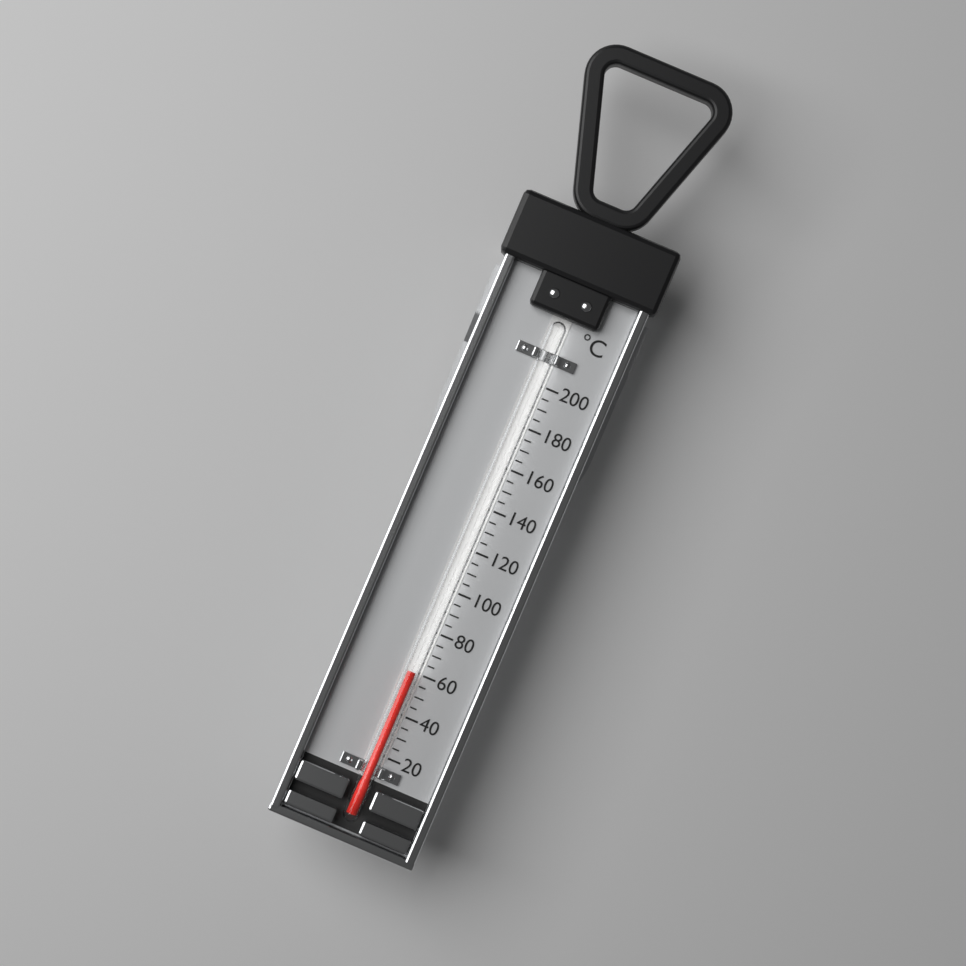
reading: 60 °C
